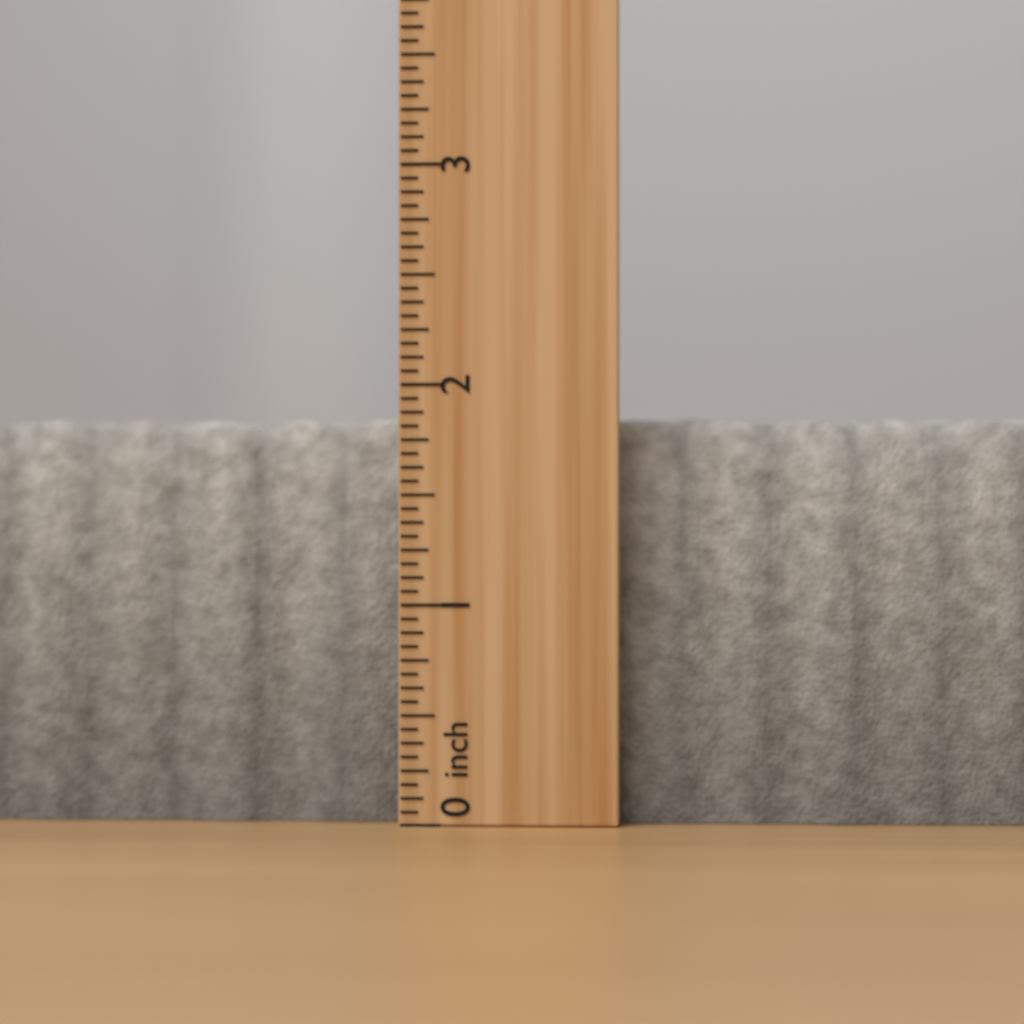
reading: 1.8750 inch
